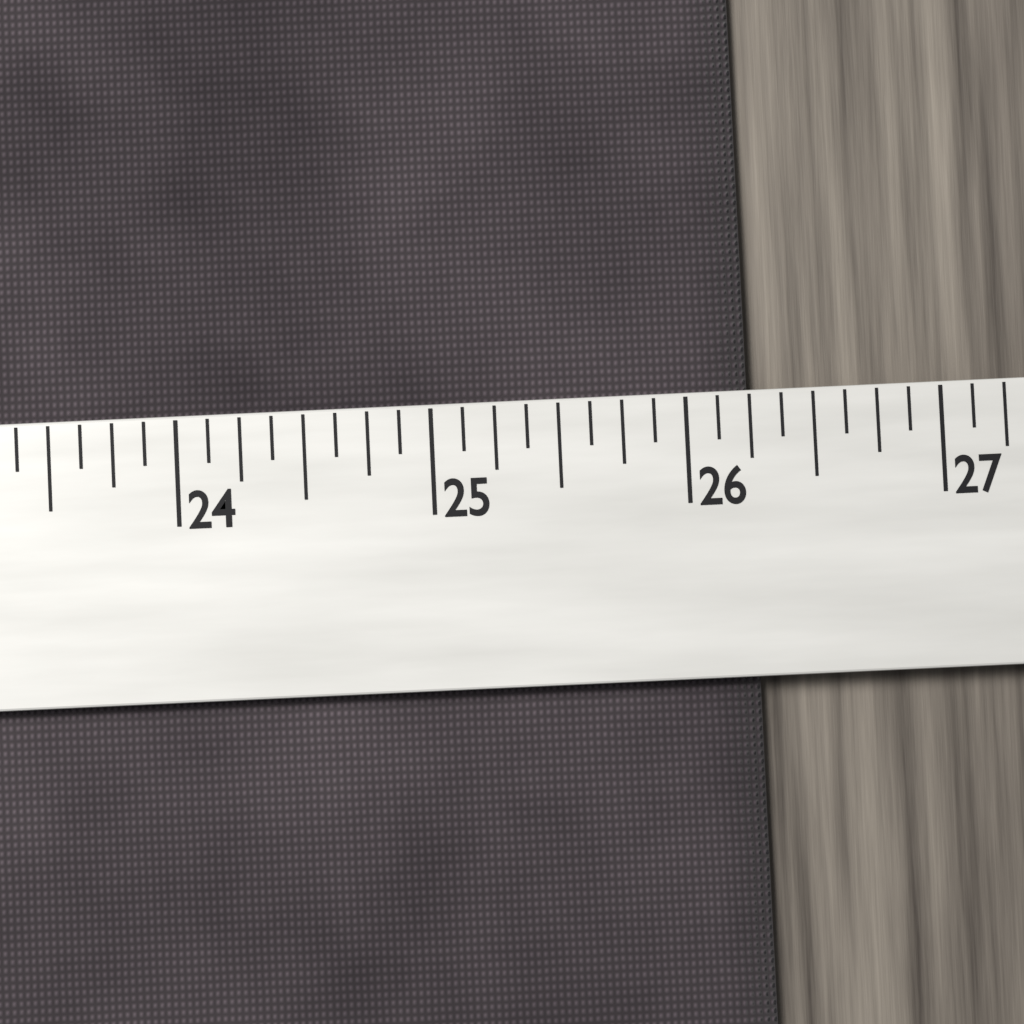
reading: 26.250 (no unit)
